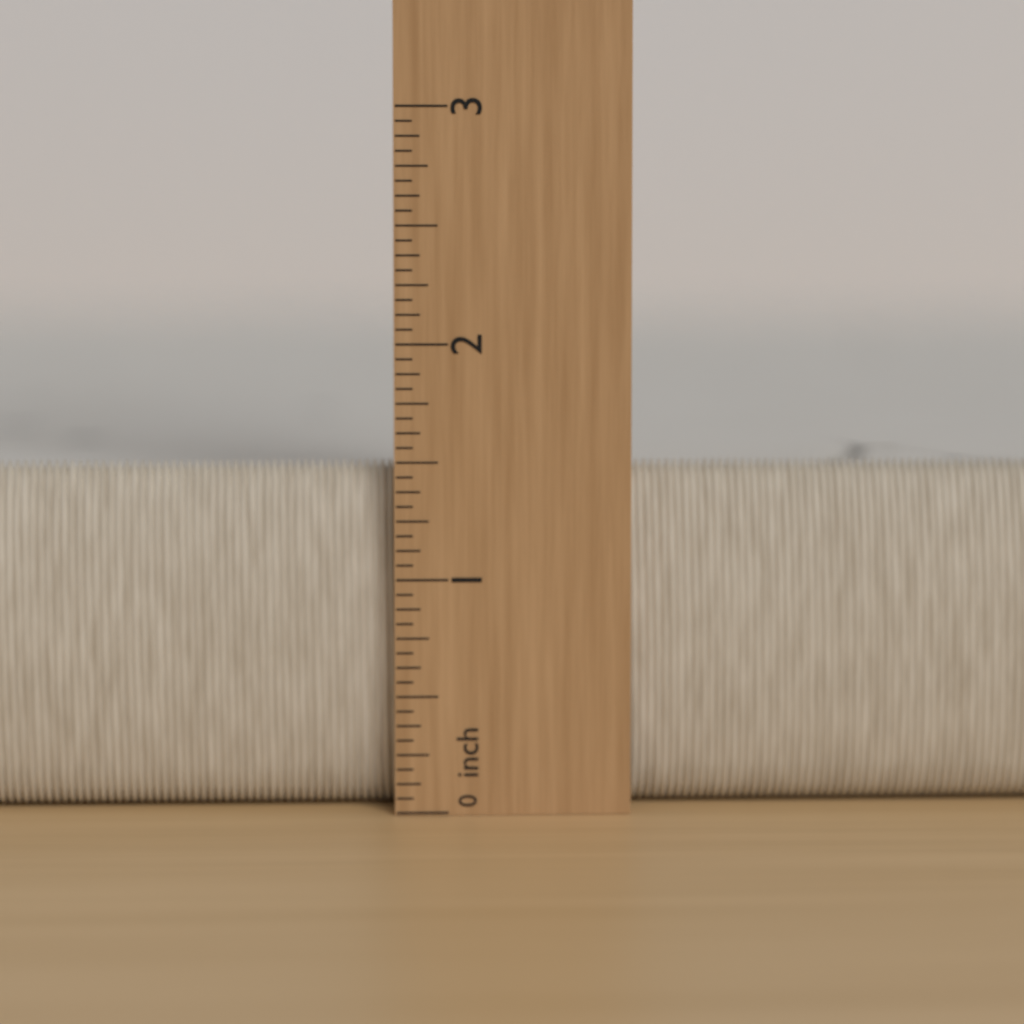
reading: 1.5000 inch
